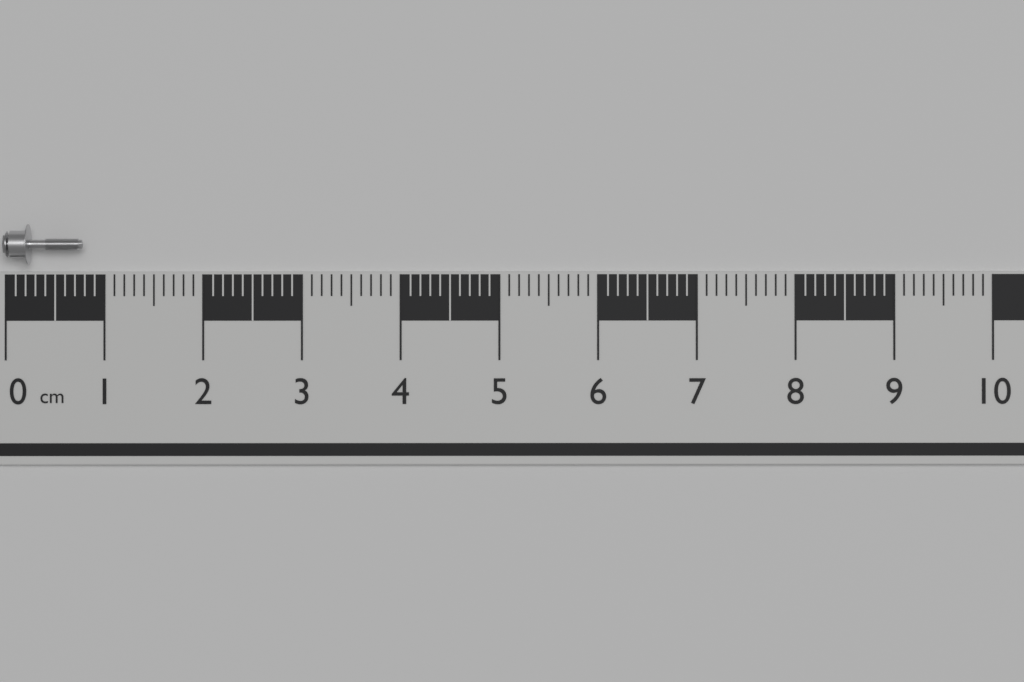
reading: 0.8 cm
